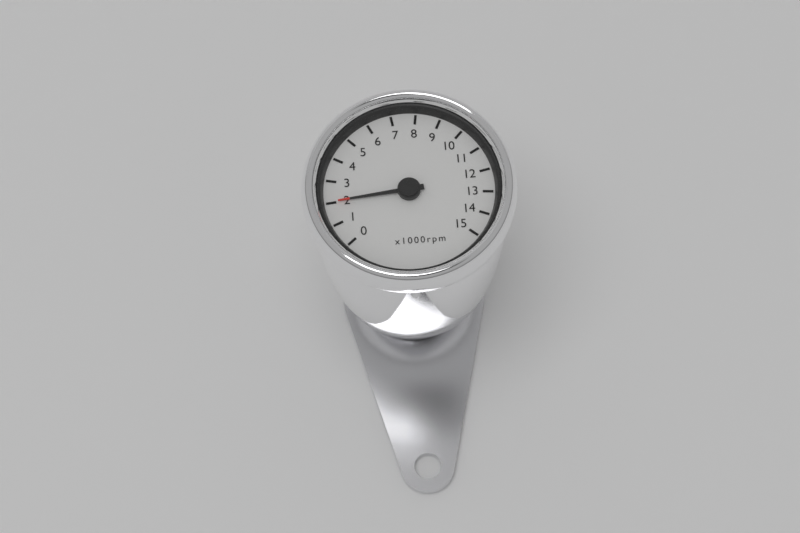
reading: 2000 rpm
